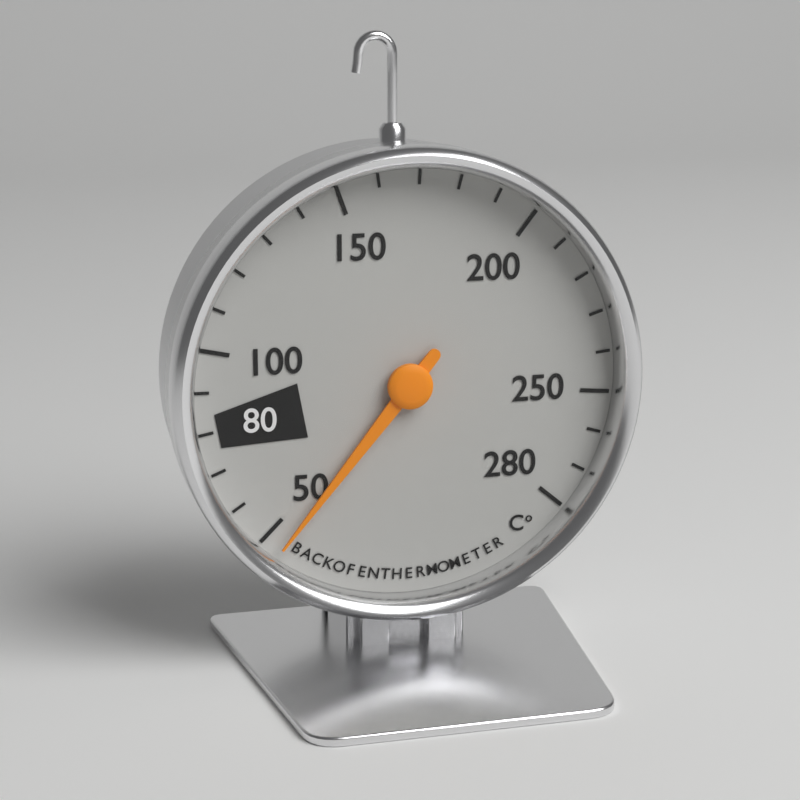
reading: 45 °C
